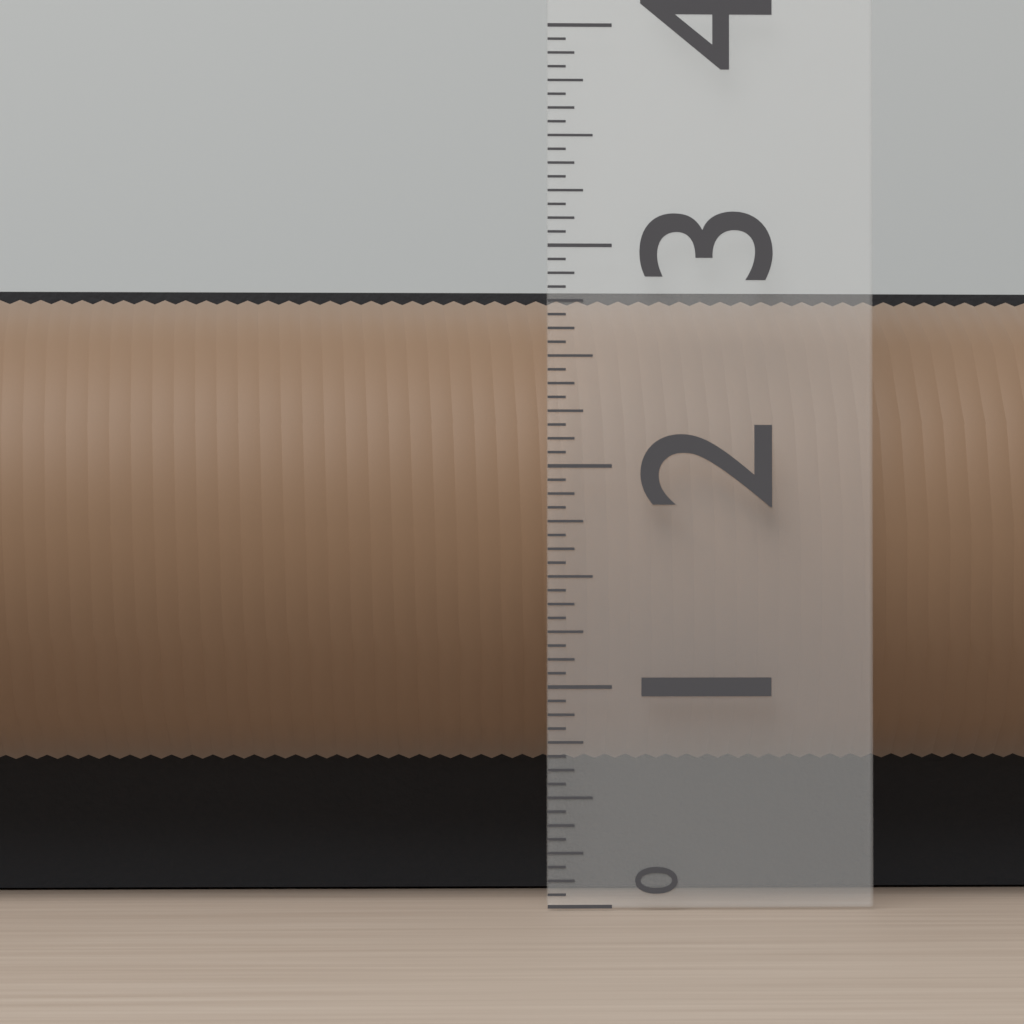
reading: 2.8750 (no unit)
